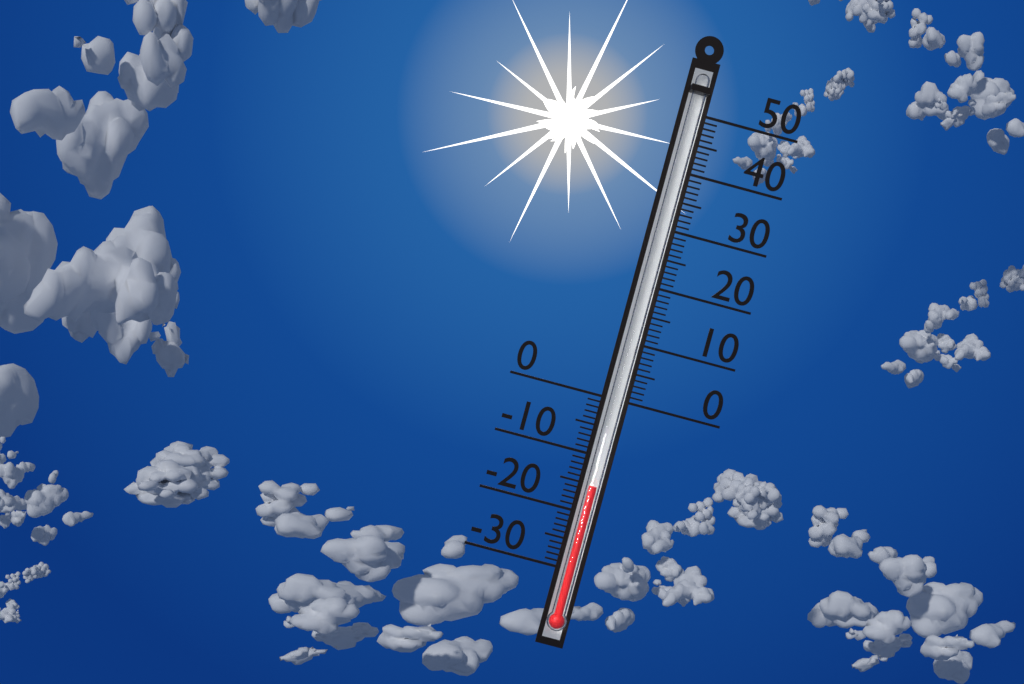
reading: -15 (no unit)
